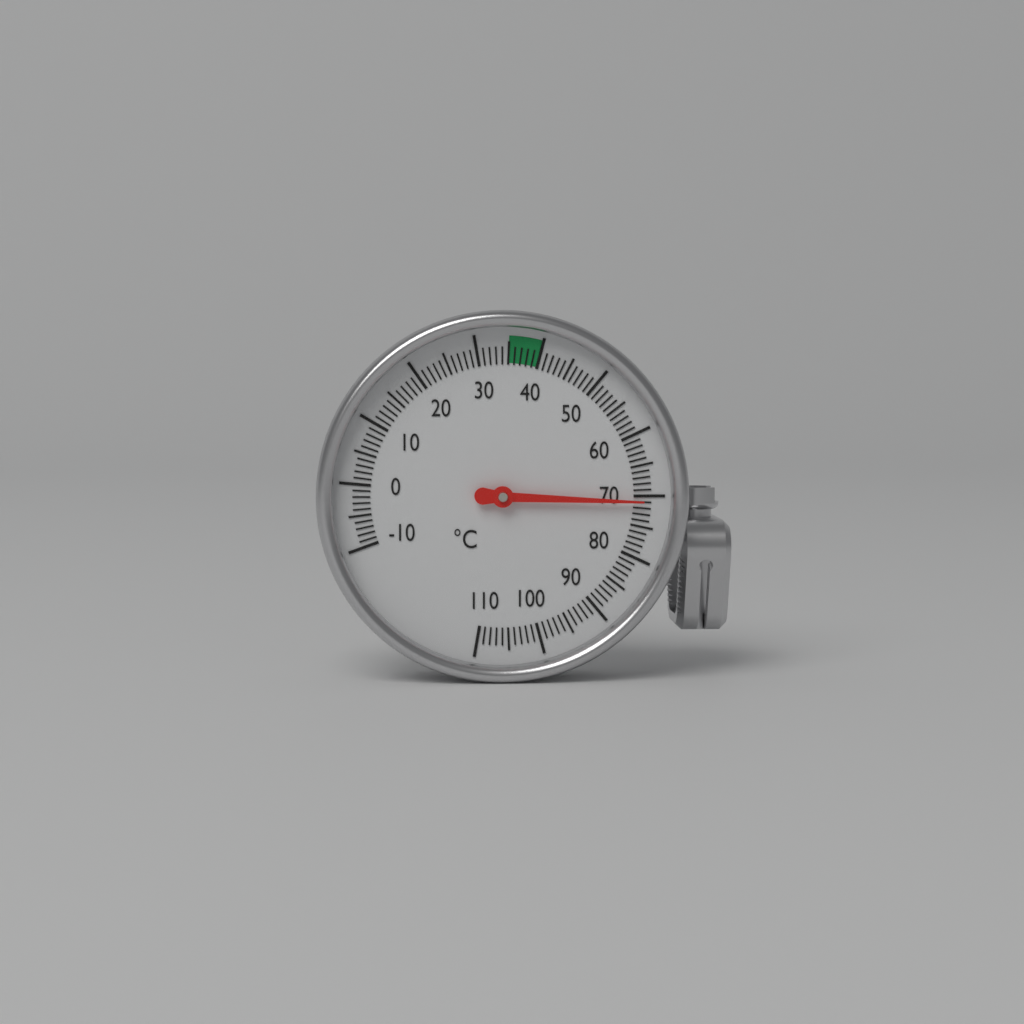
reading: 71 °C
